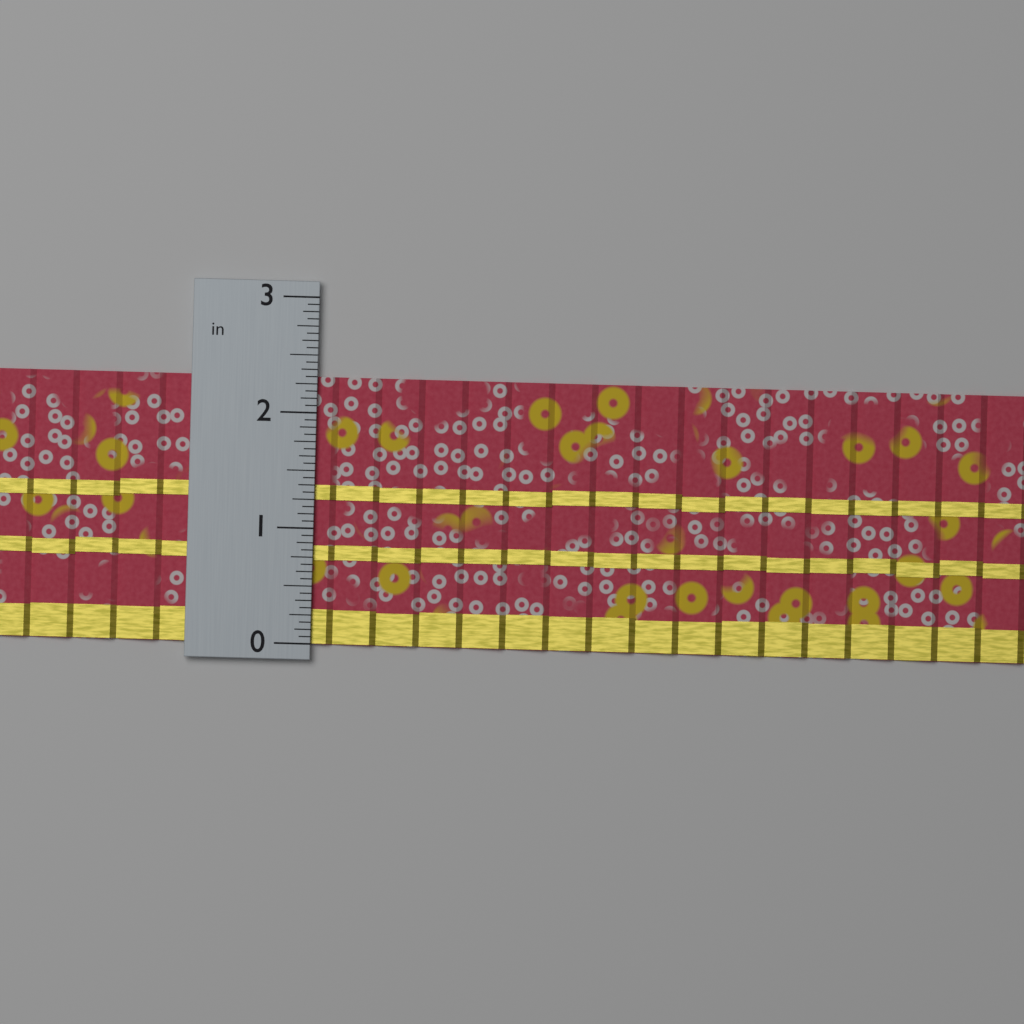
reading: 2.3125 in
